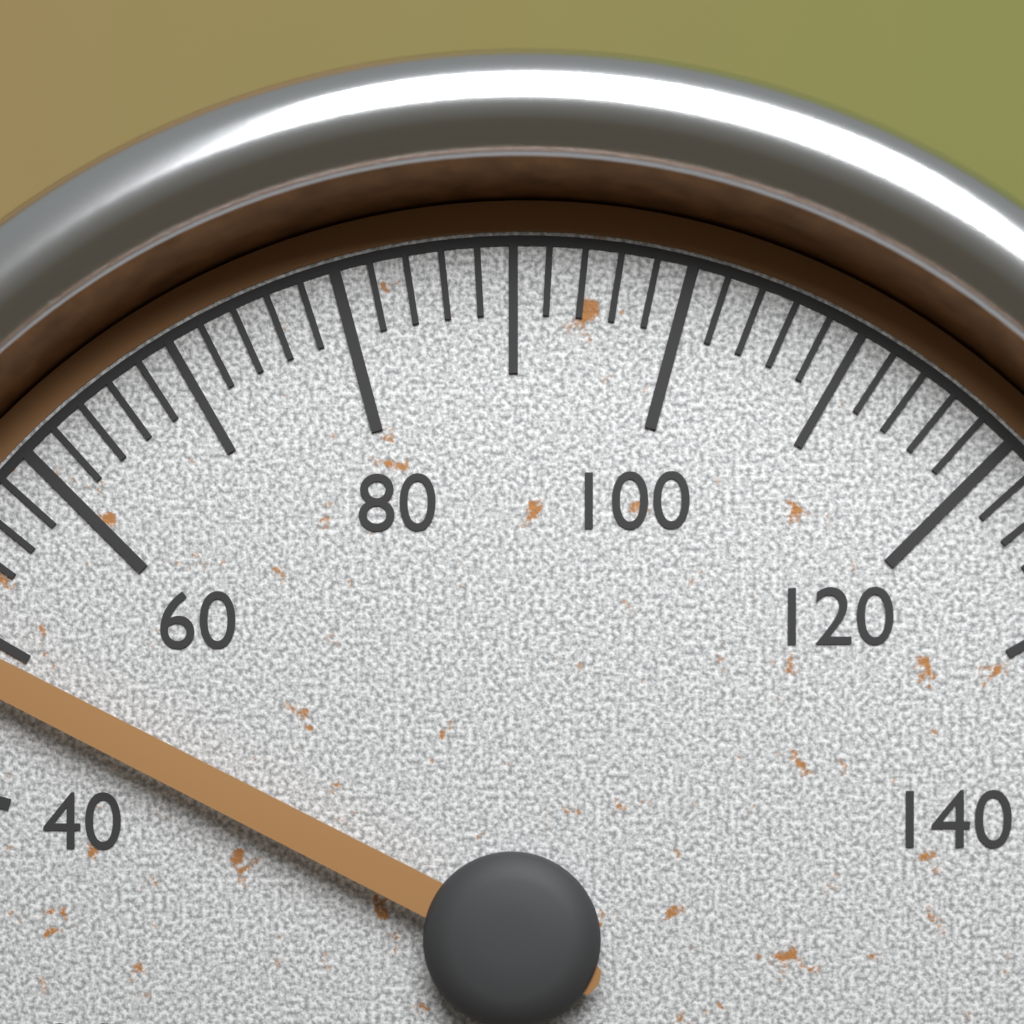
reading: 48 (no unit)
